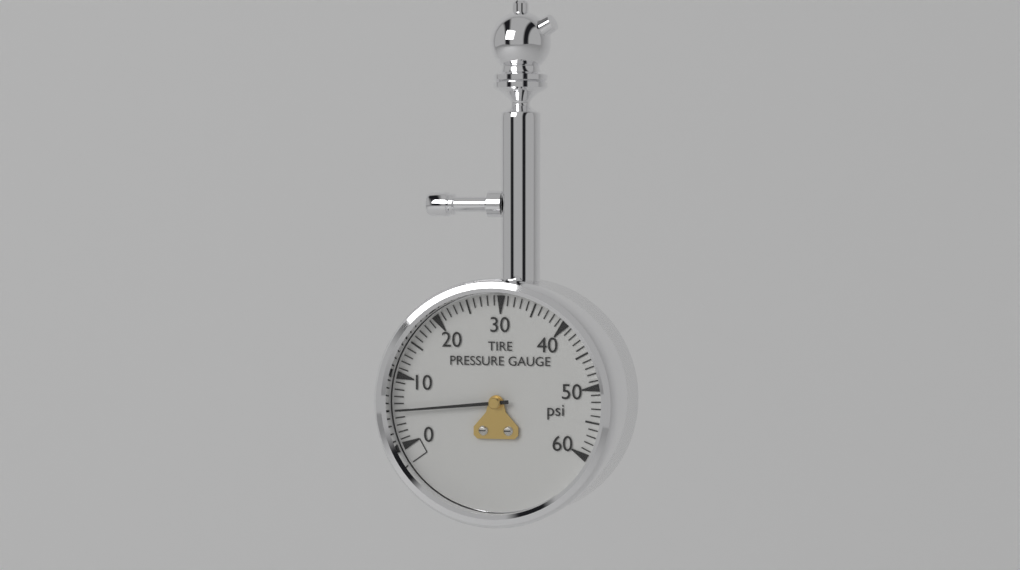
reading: 5 psi
